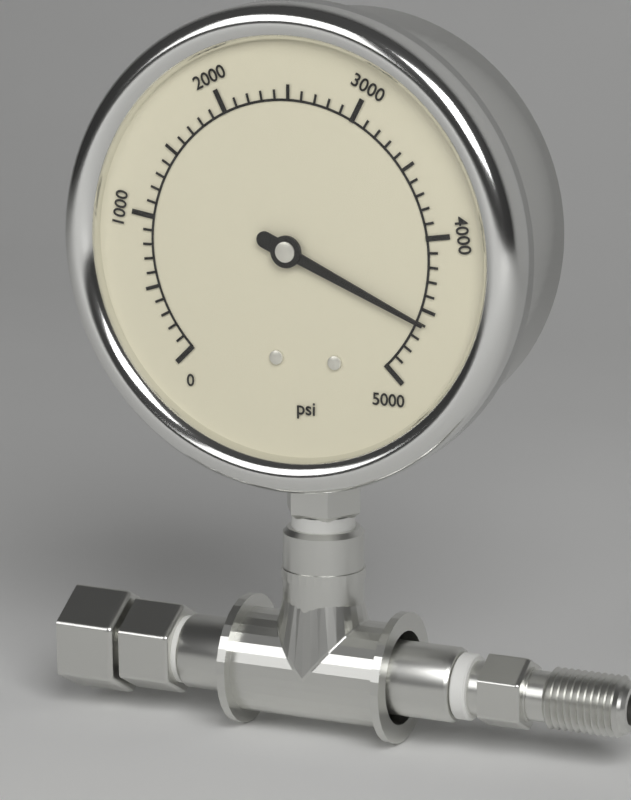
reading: 4600 psi
